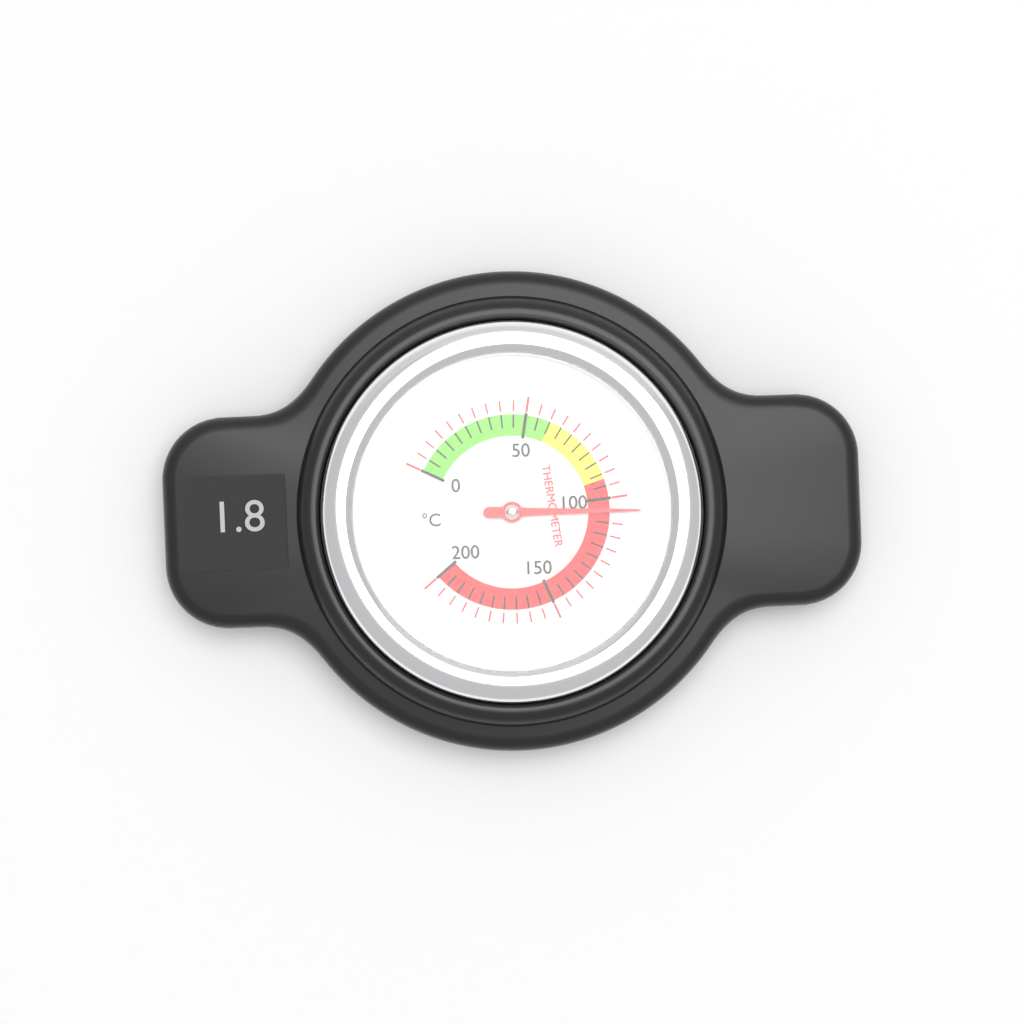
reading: 105 °C
